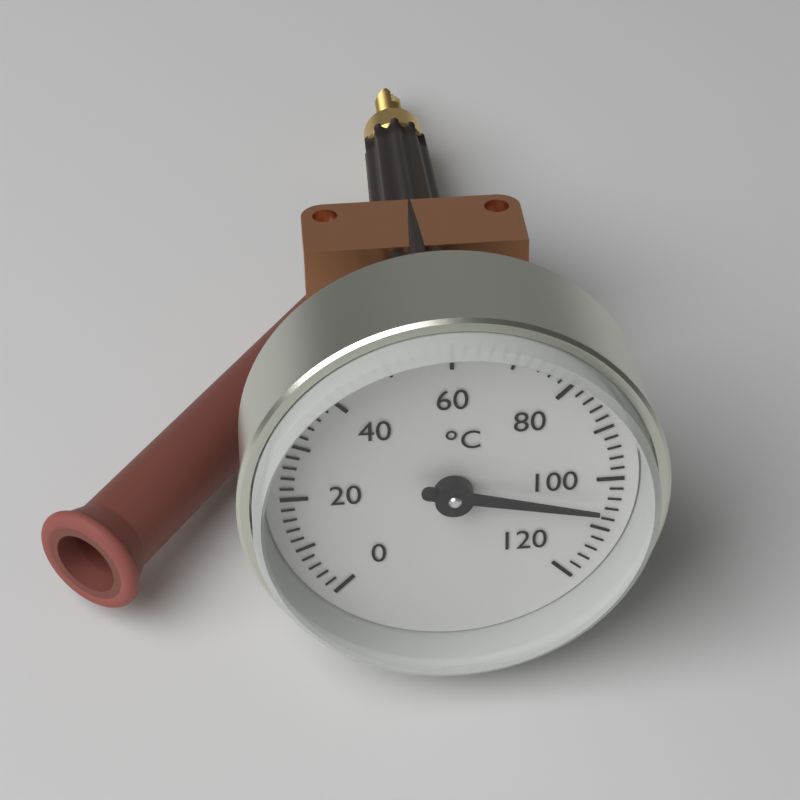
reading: 106 °C
